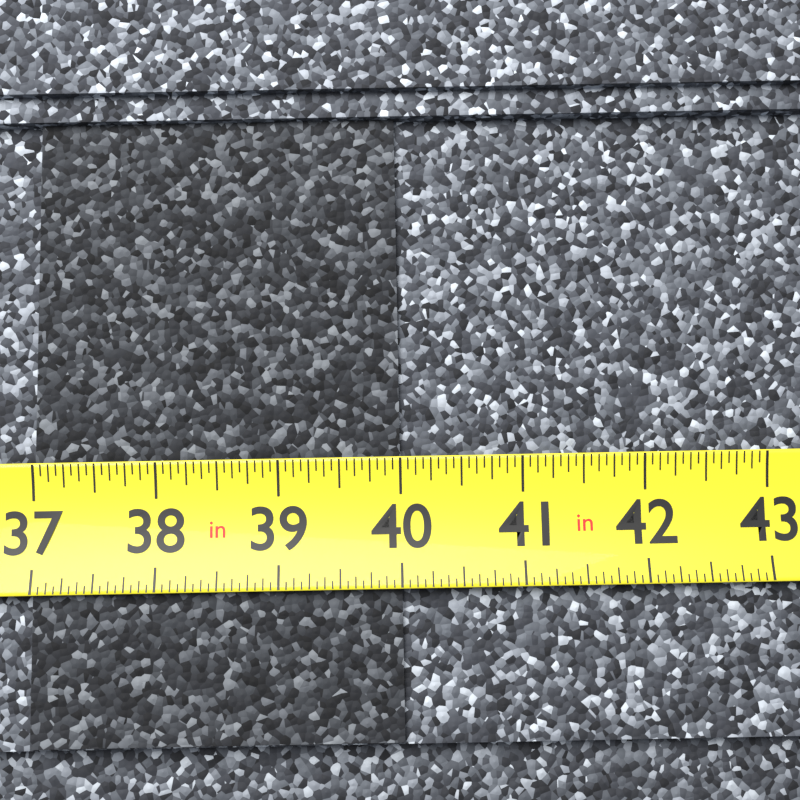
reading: 40.0000 in
